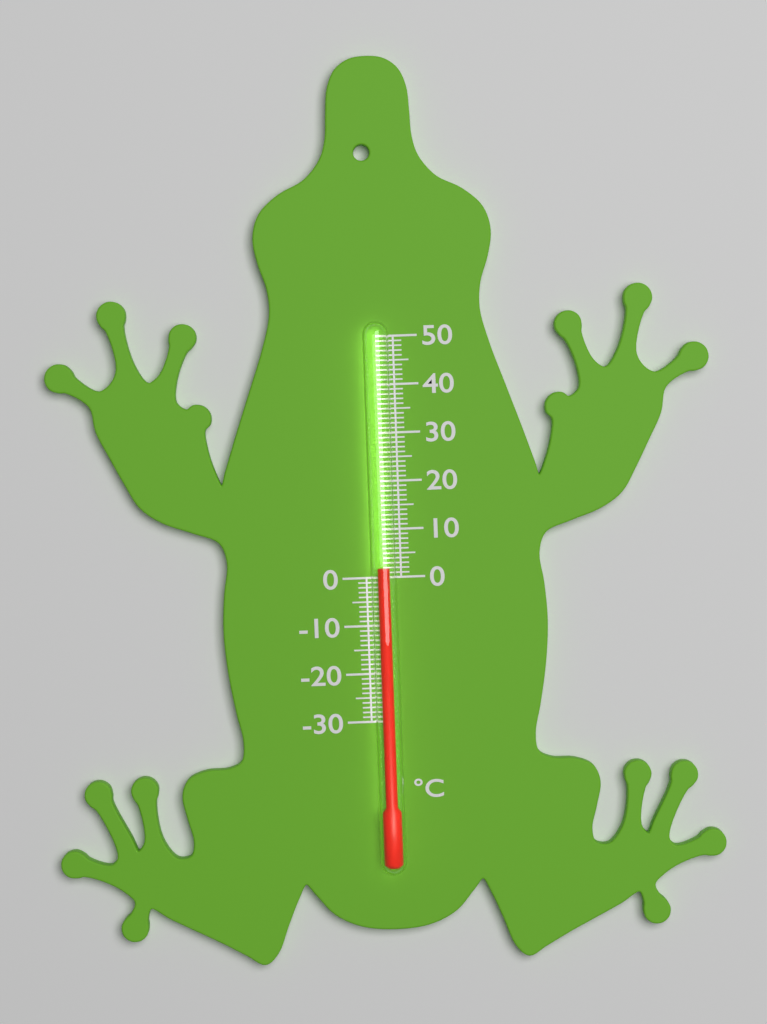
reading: 2 °C
